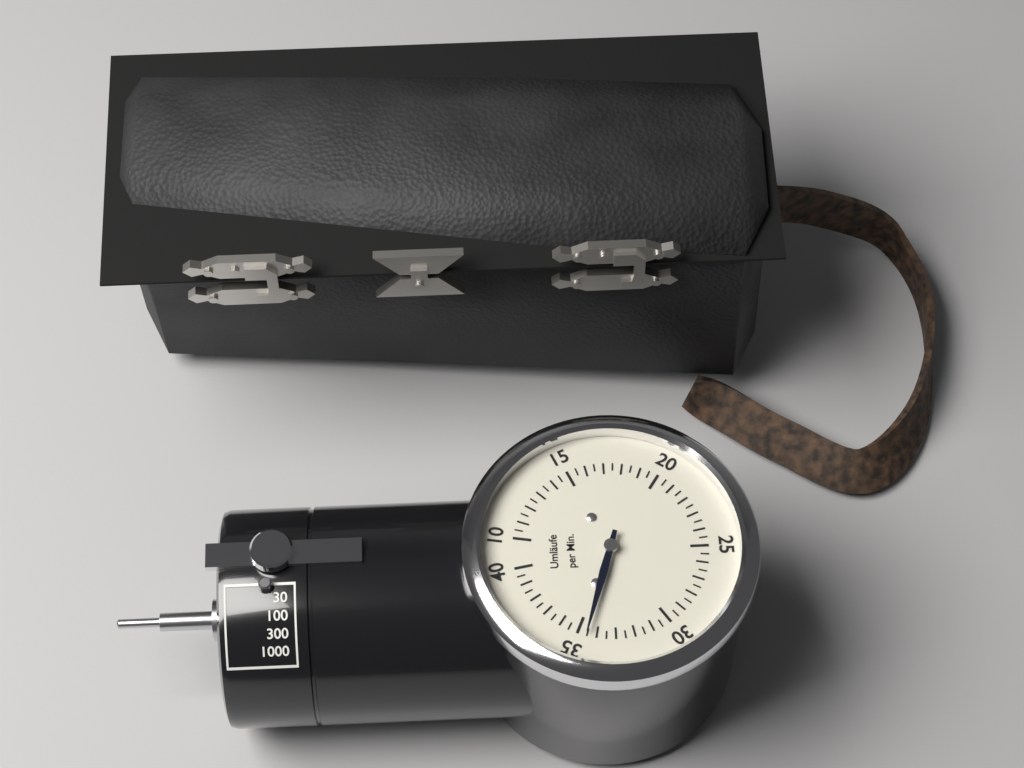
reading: 34.5 Umläufe per Min.
